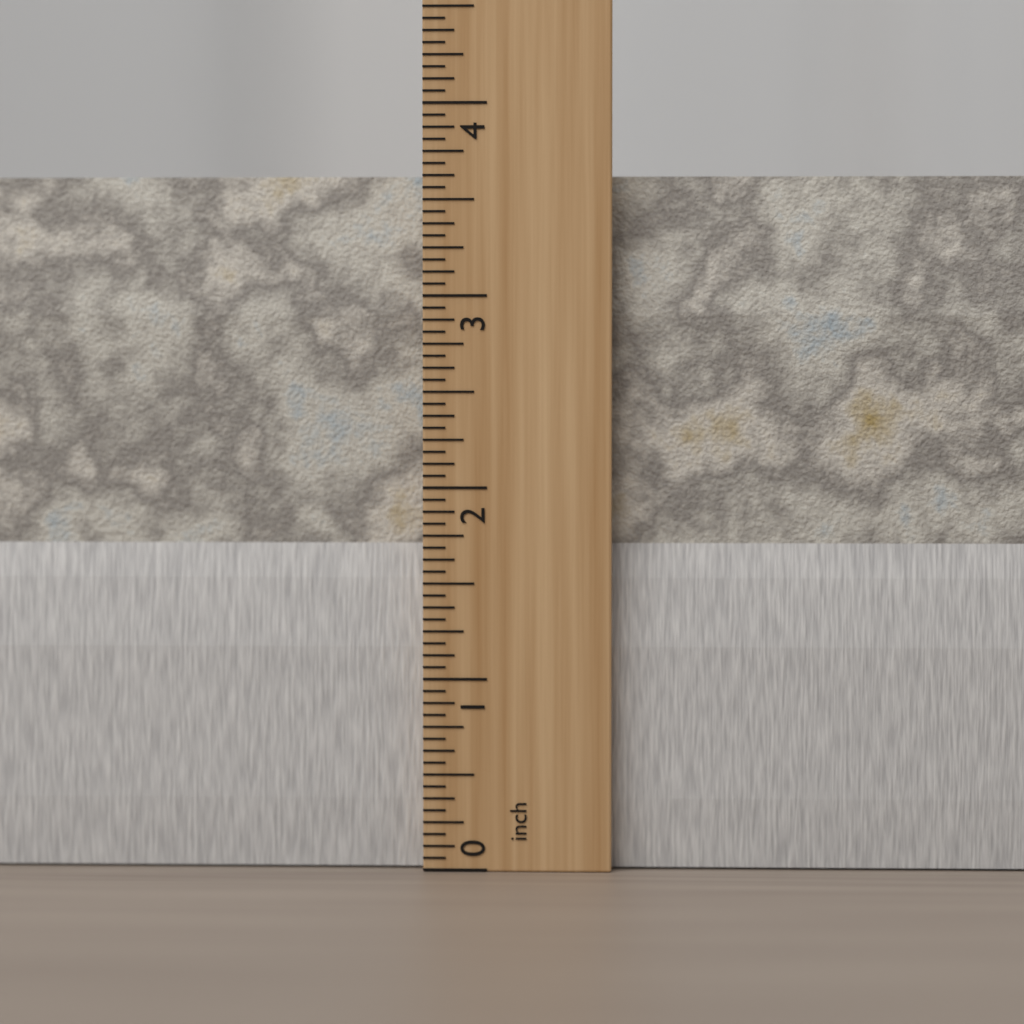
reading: 3.6250 inch
